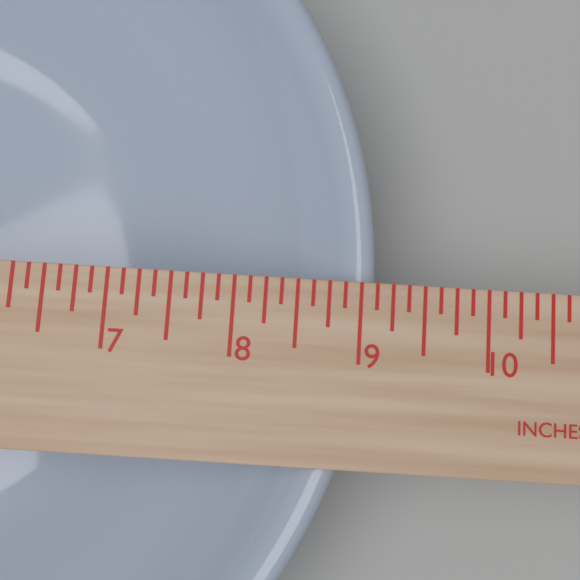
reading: 9.125 in
